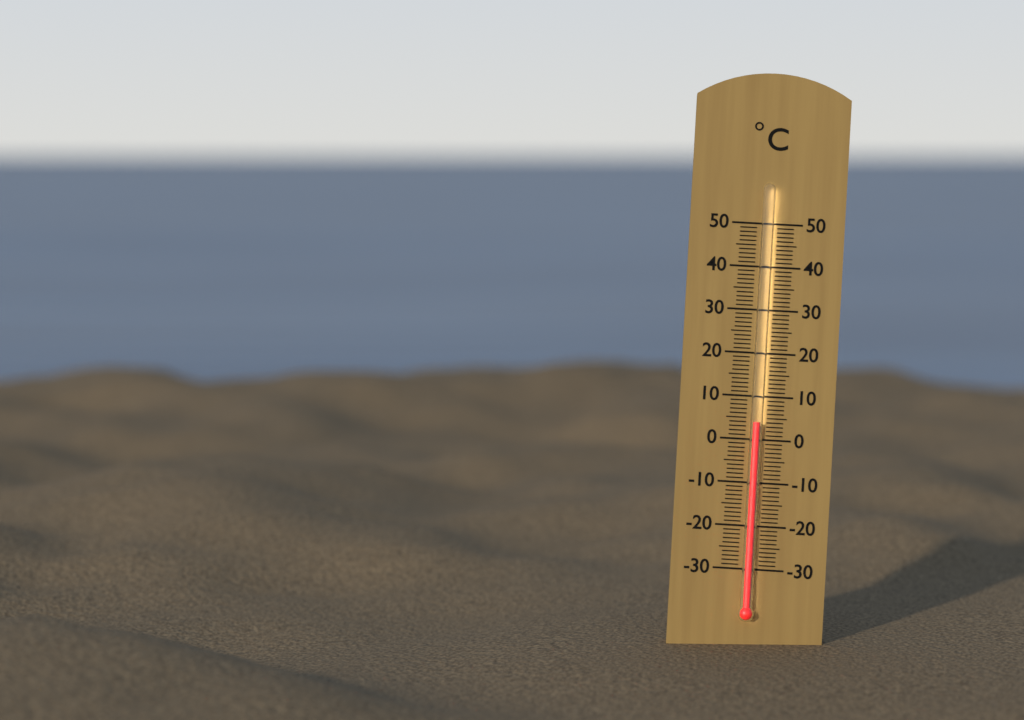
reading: 4 °C
